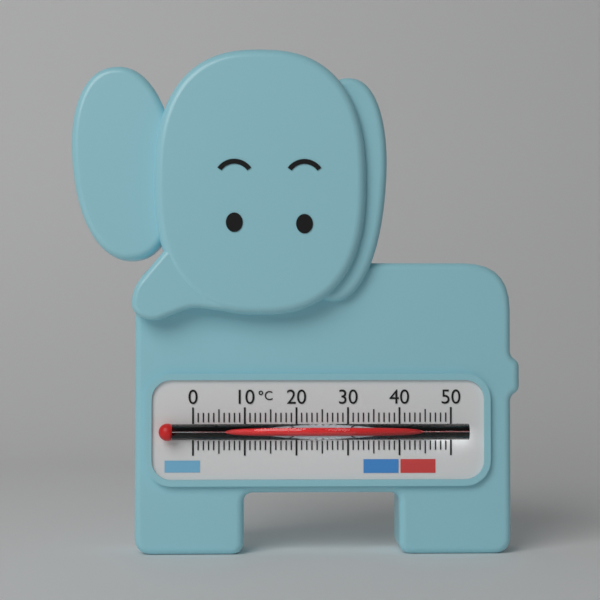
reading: 45 °C
